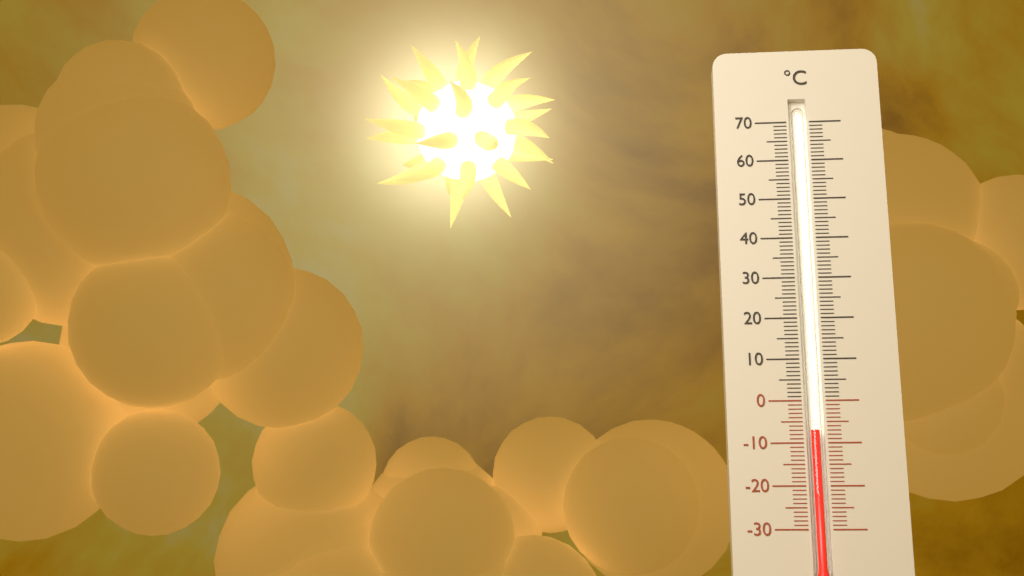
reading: -7 °C
